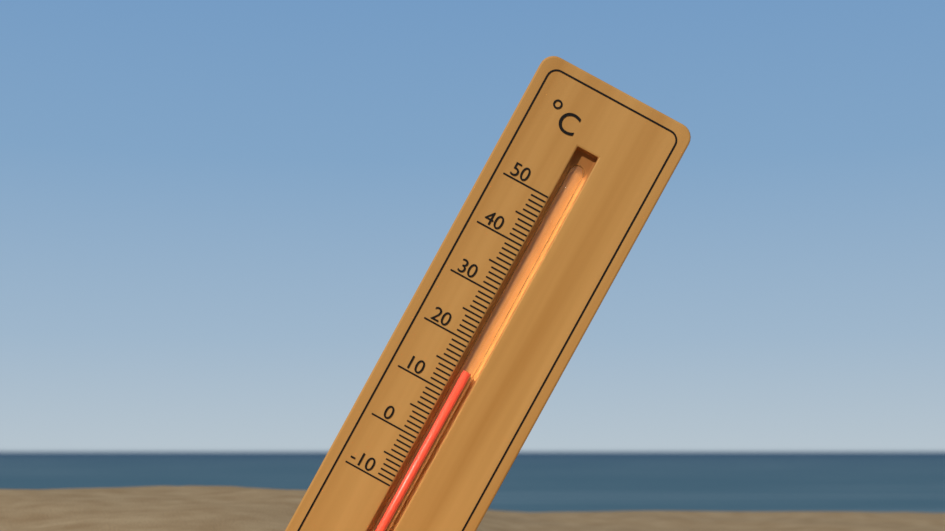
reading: 15 °C
